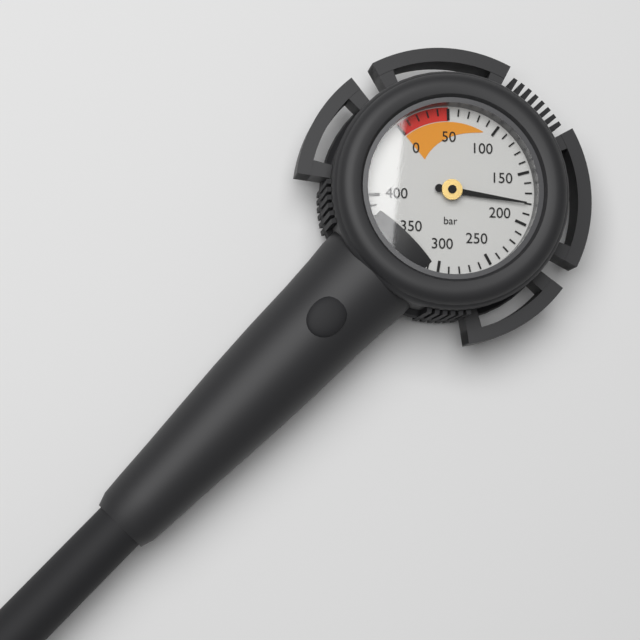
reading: 180 bar
